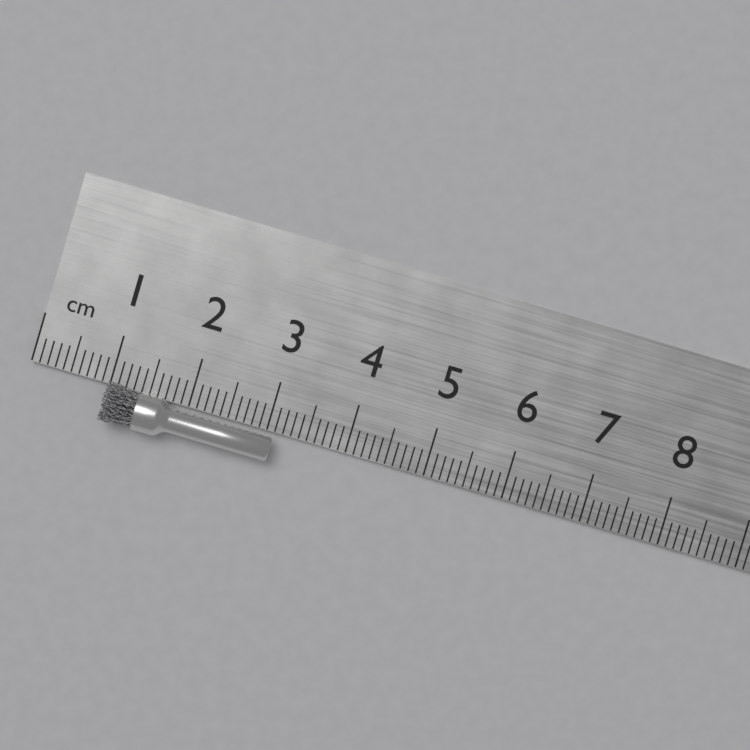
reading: 3.1 cm
